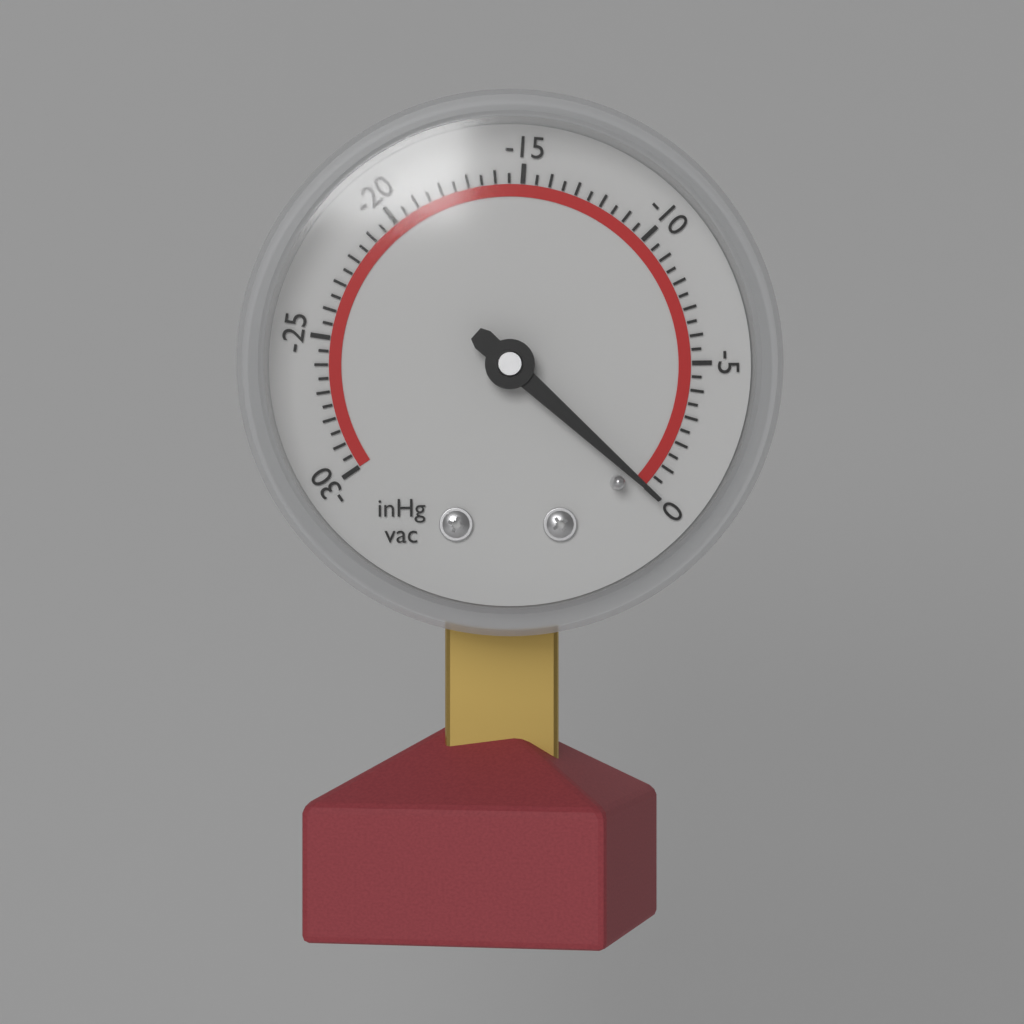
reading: 0.0 inHg
